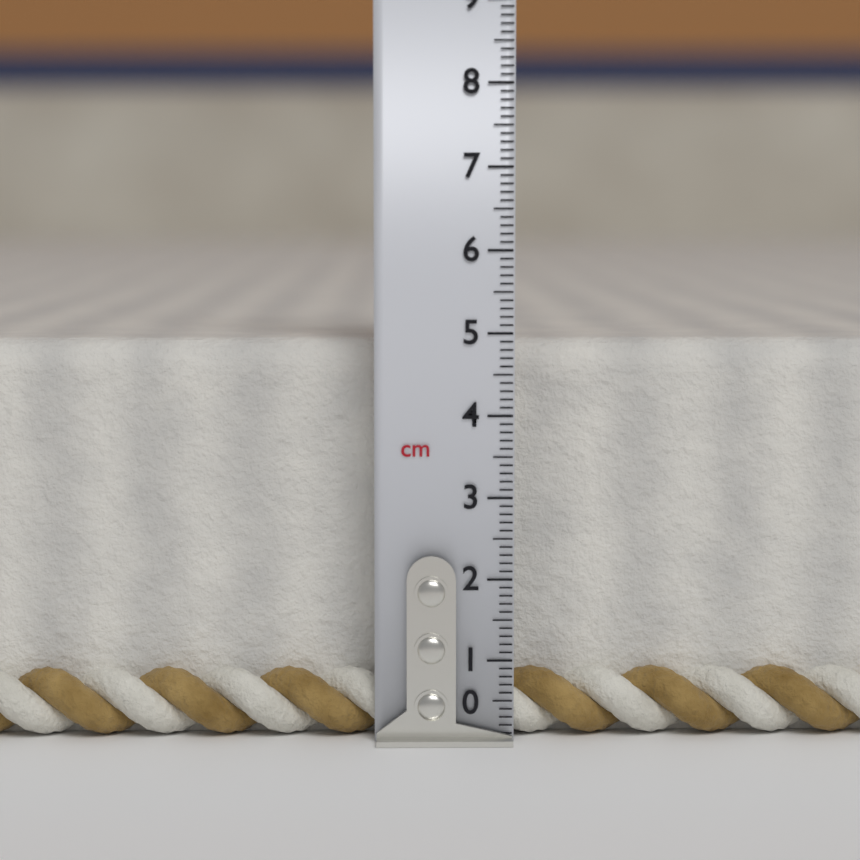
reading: 4.9 cm
